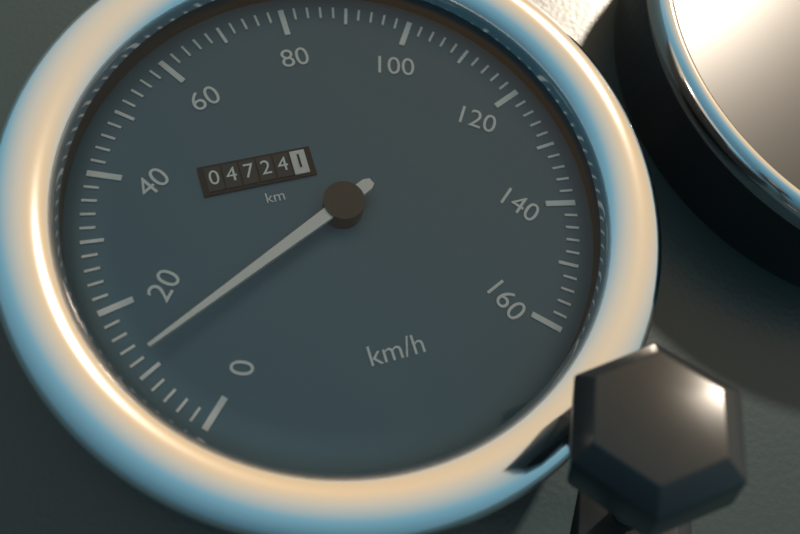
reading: 12 km/h
